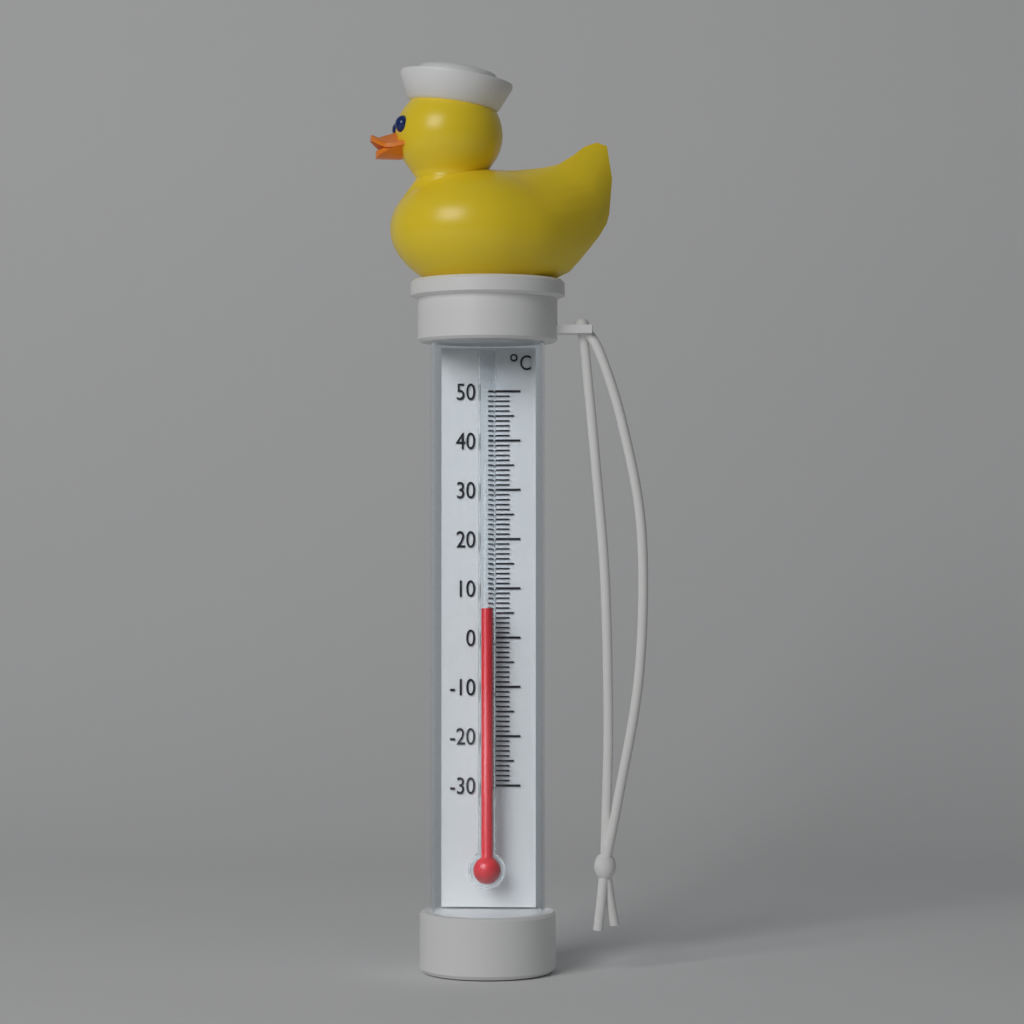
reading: 6 °C
